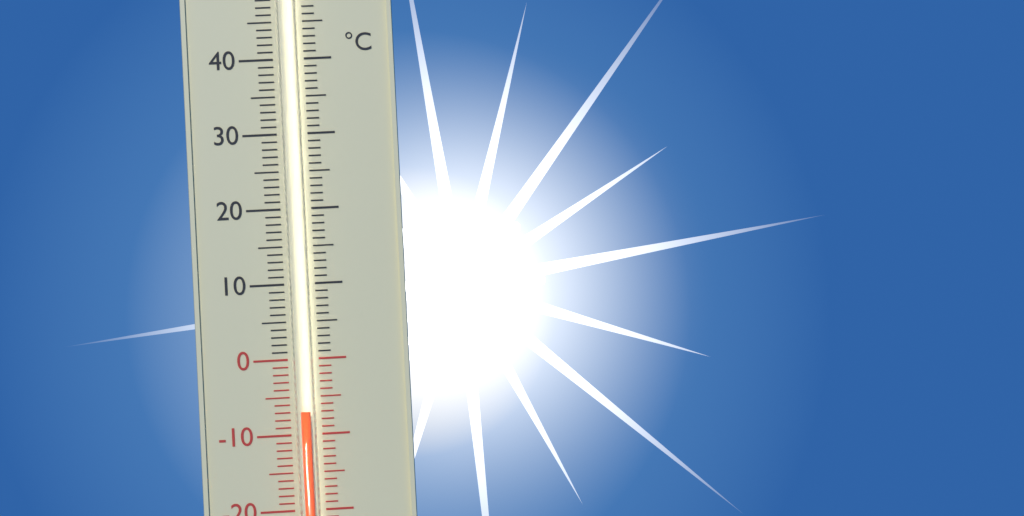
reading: -7 °C
